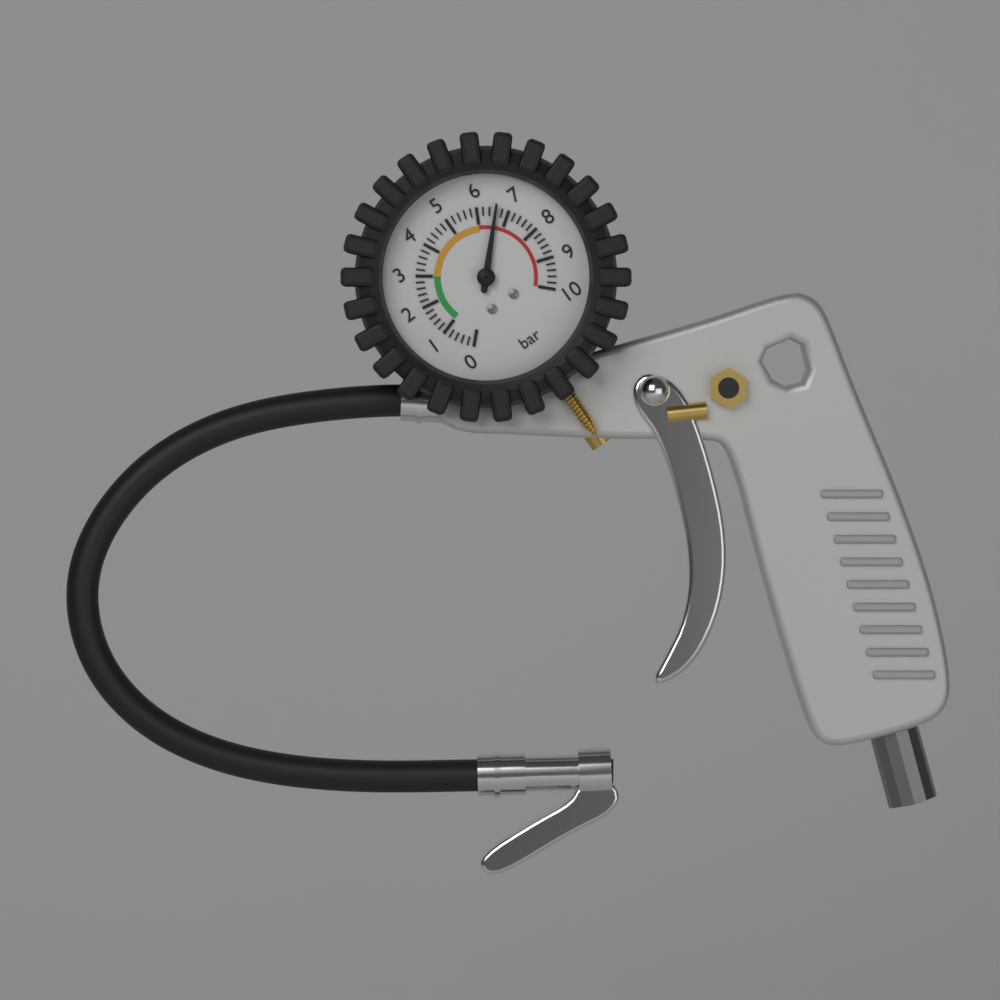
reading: 6.6 bar
